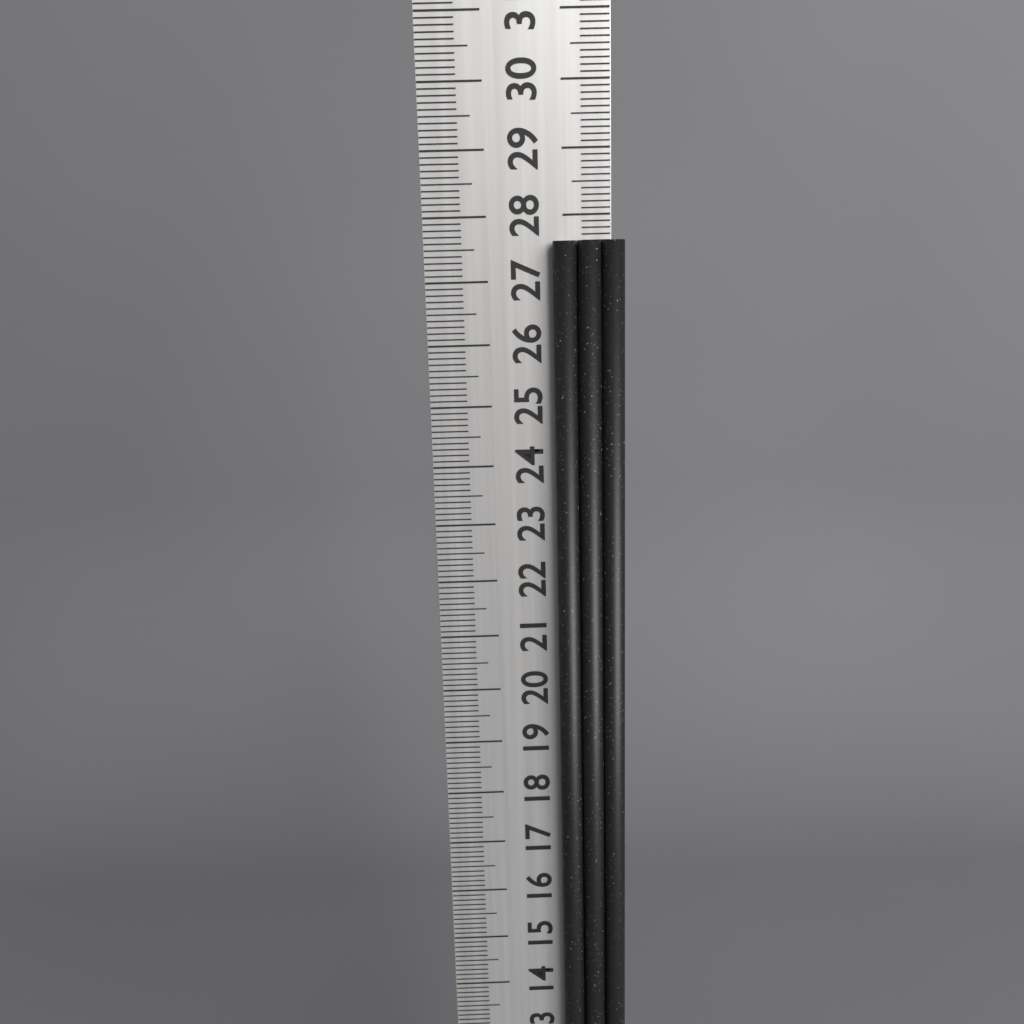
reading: 27.6 cm
